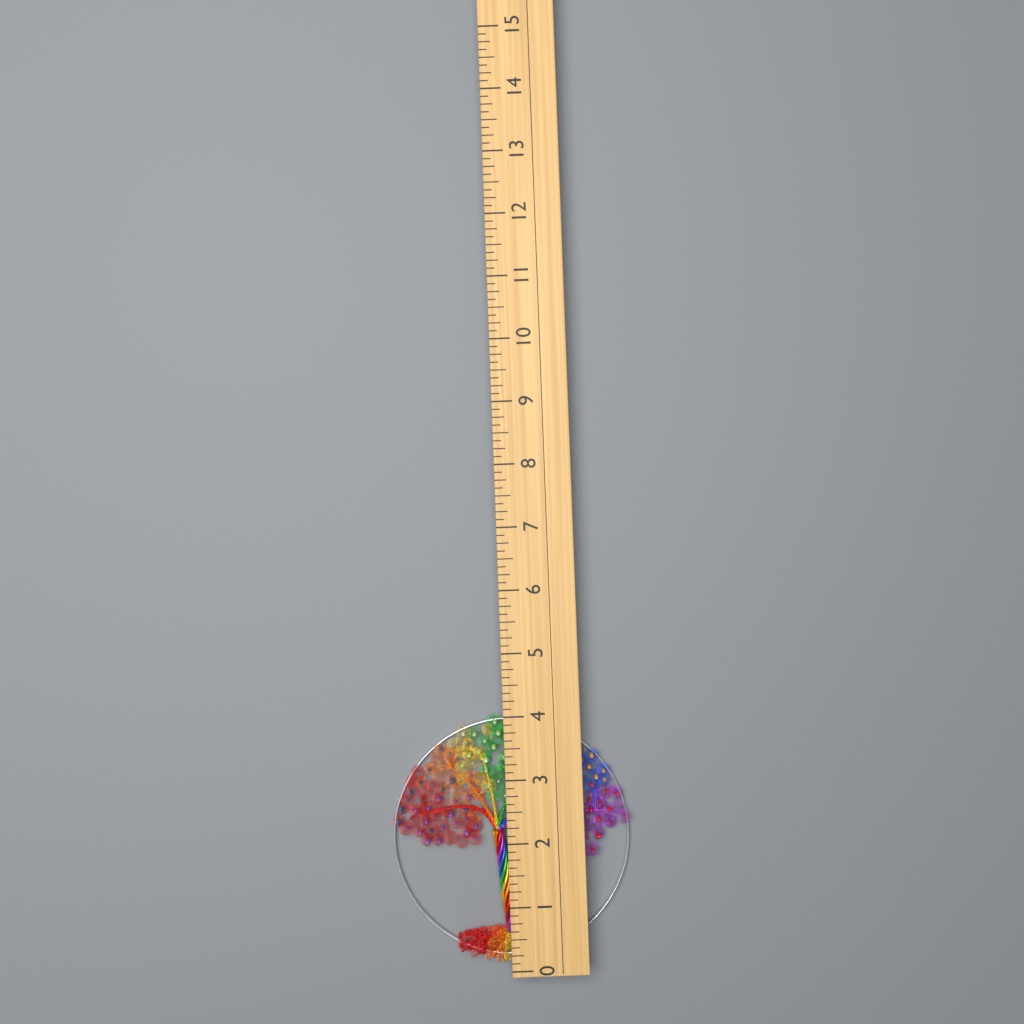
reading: 4.000 (no unit)
